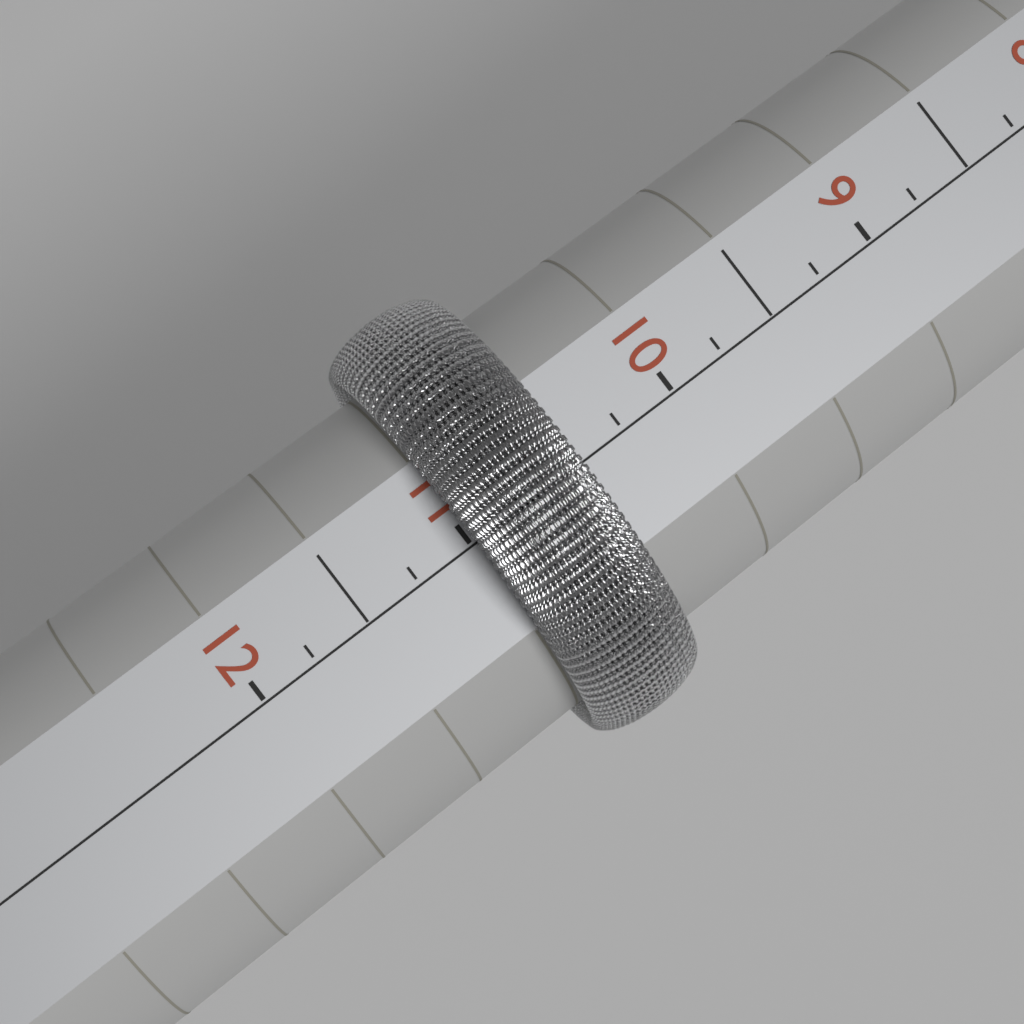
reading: 11.00 (no unit)
